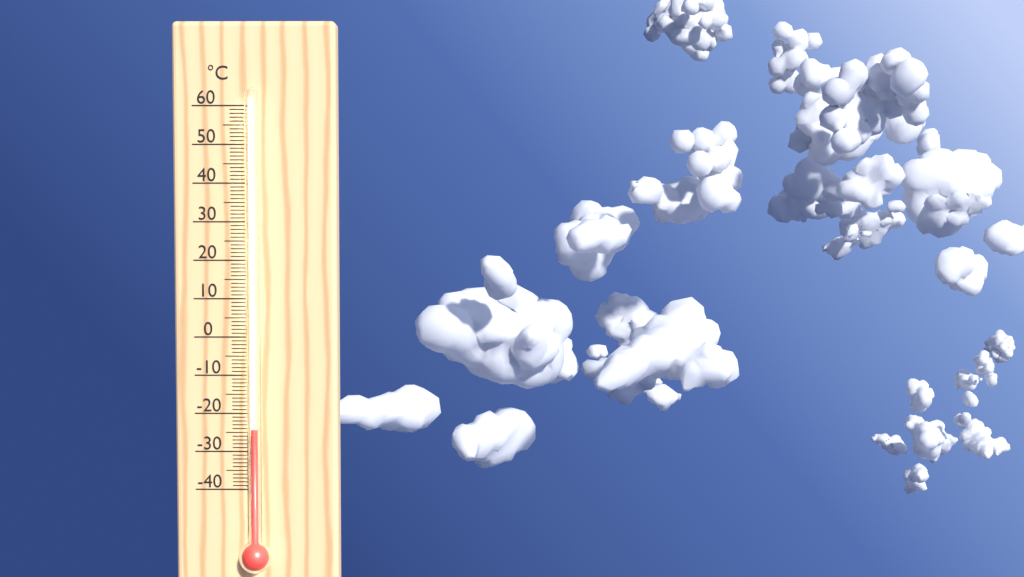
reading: -24 °C
